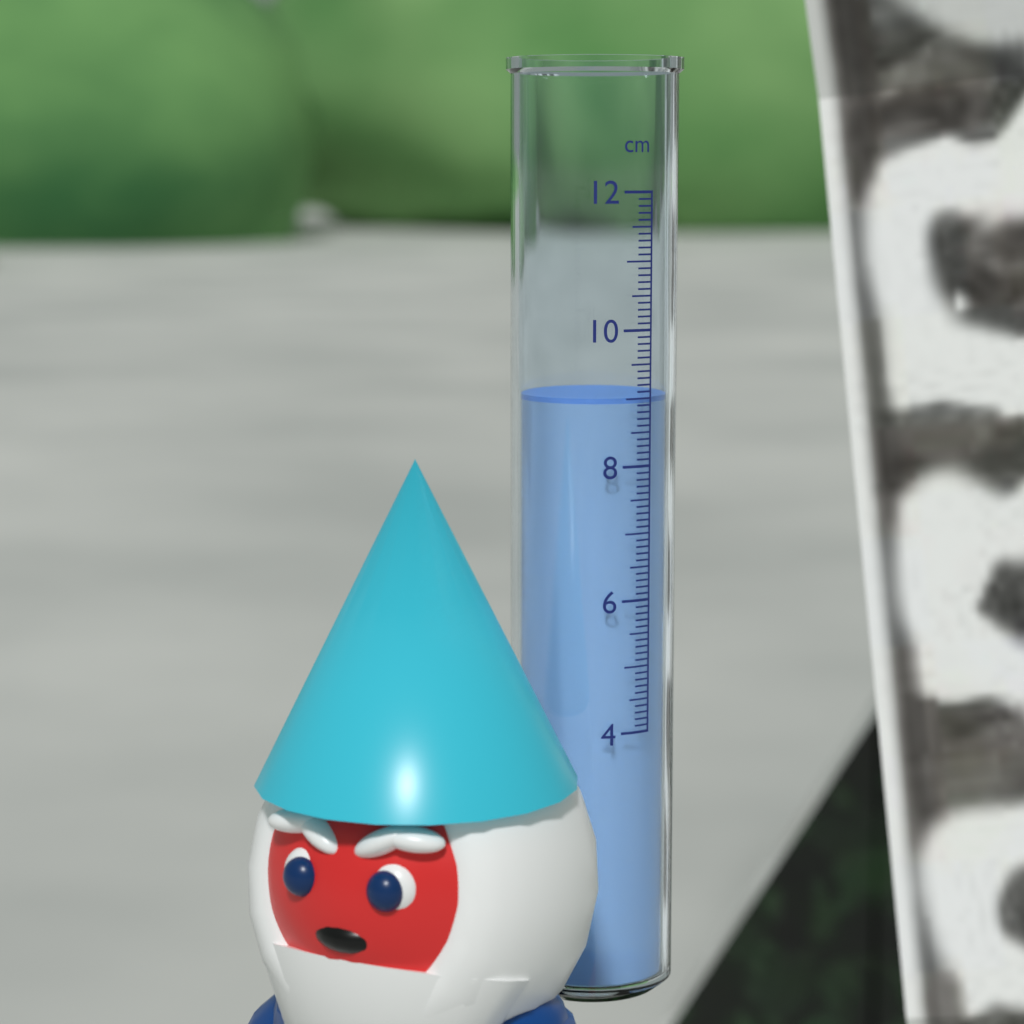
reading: 9.0 cm
